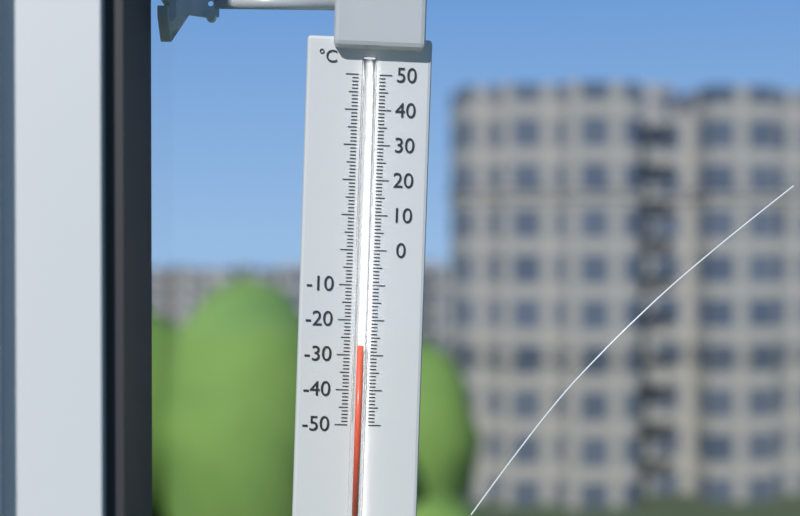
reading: -27 °C
